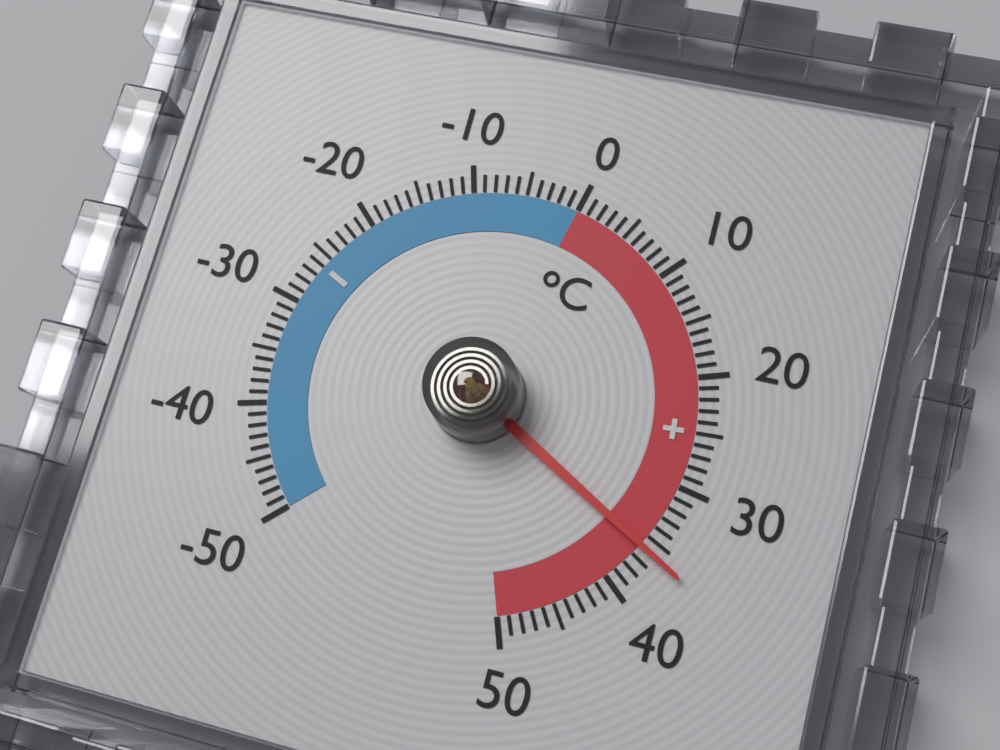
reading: 36 °C
